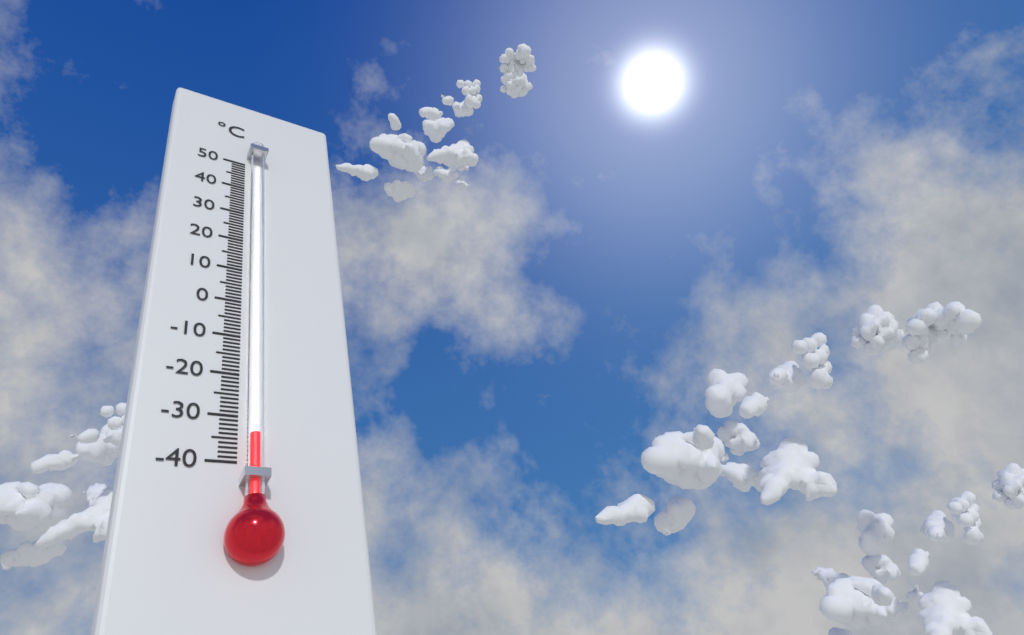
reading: -35 °C
